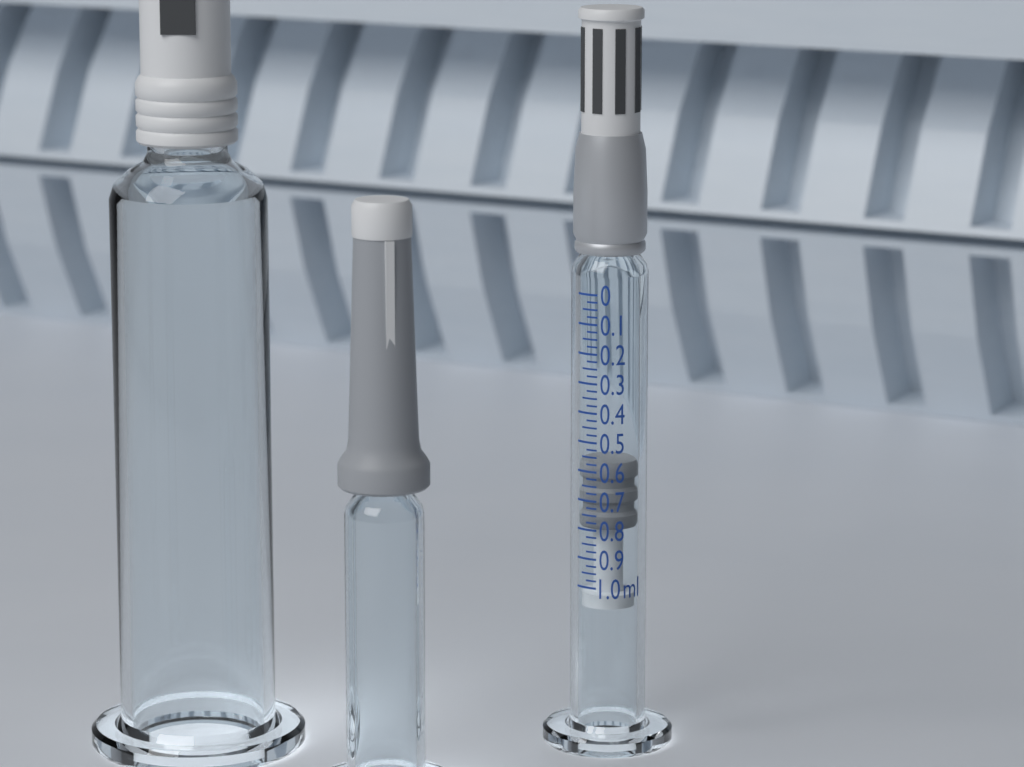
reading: 0.575 ml
